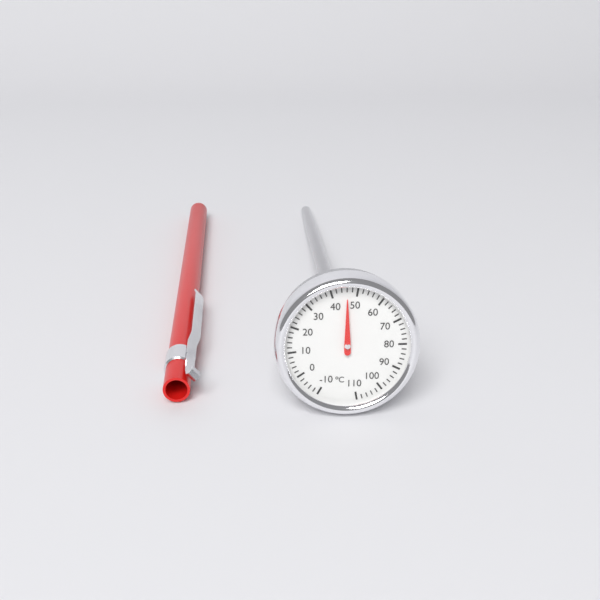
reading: 46 °C
